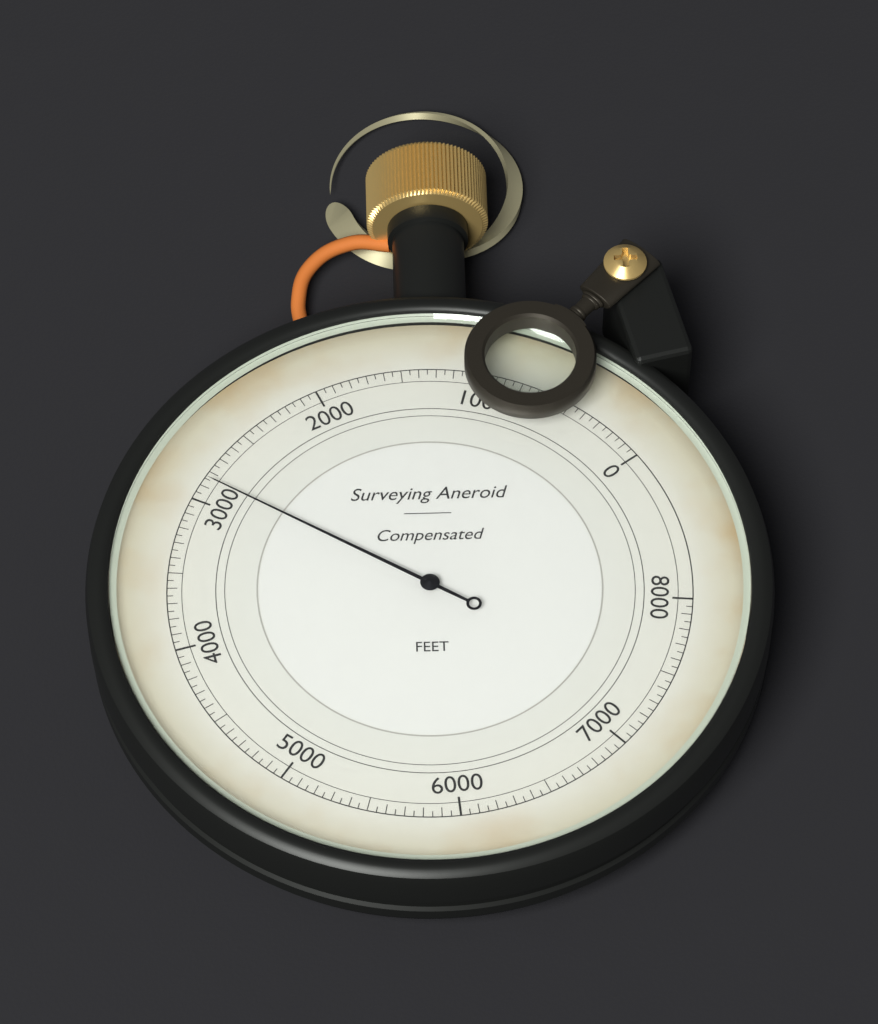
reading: 2850 ft
